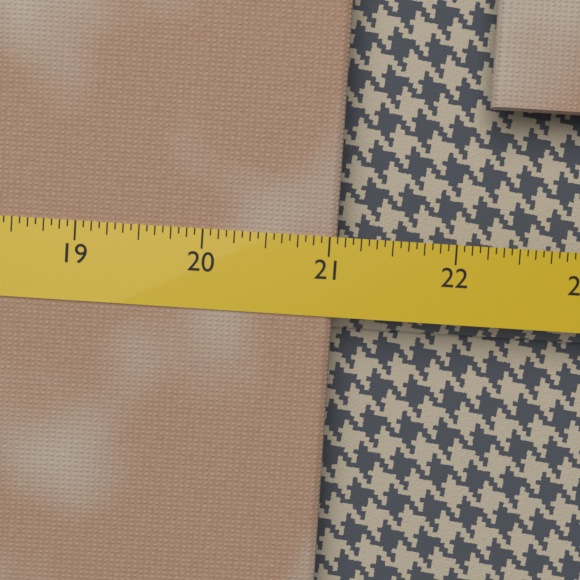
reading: 21.0625 (no unit)
